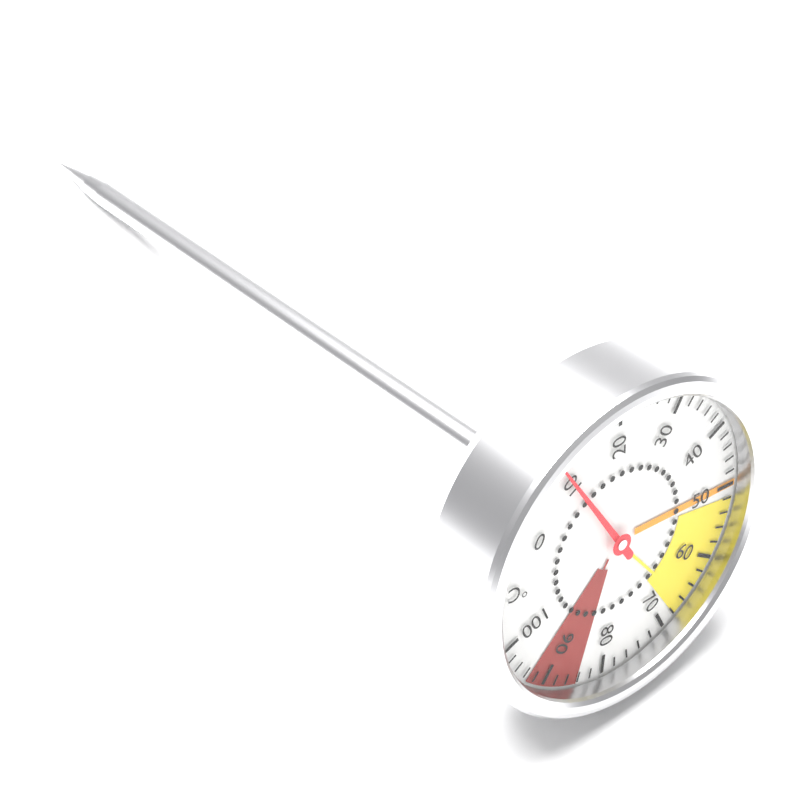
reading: 10 °C
